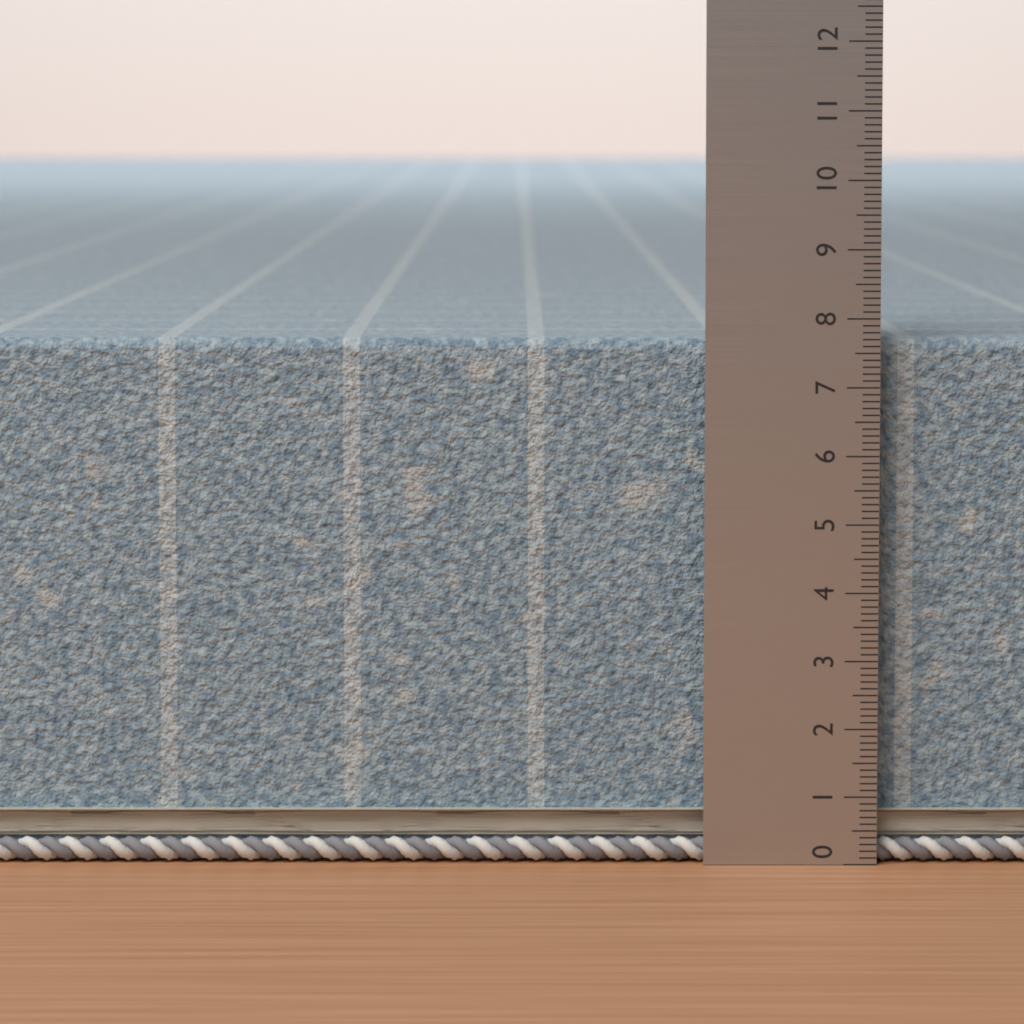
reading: 7.7 (no unit)
